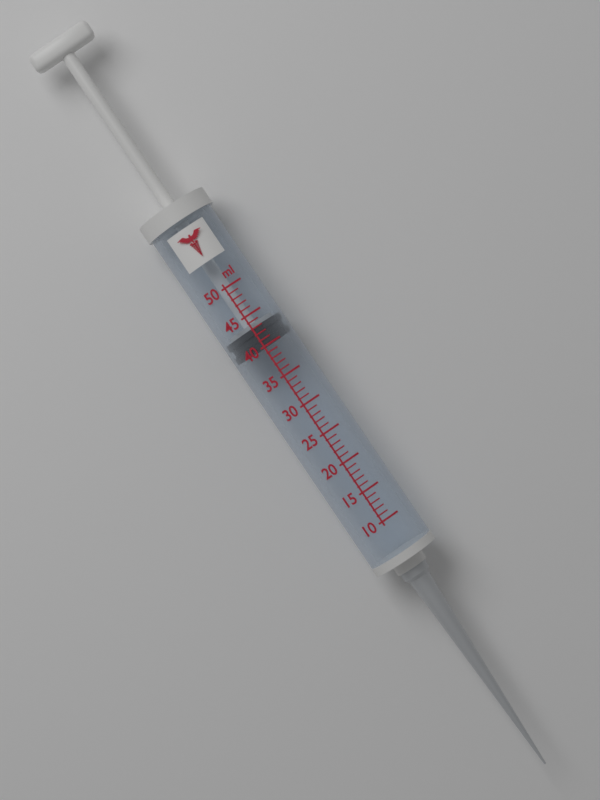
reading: 40 ml
